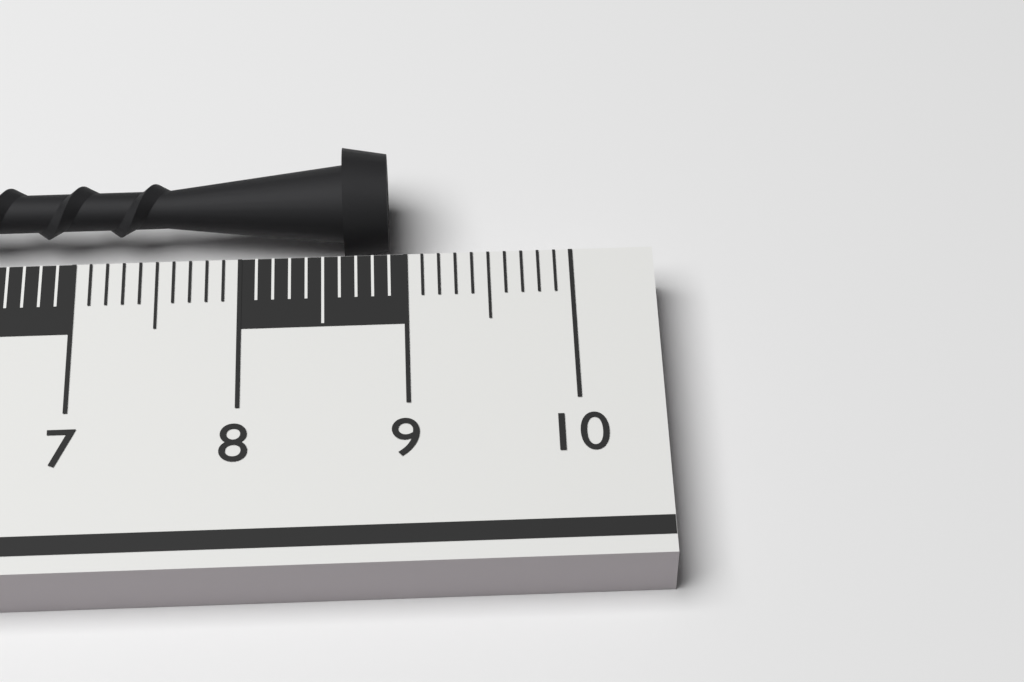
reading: 8.9 cm
